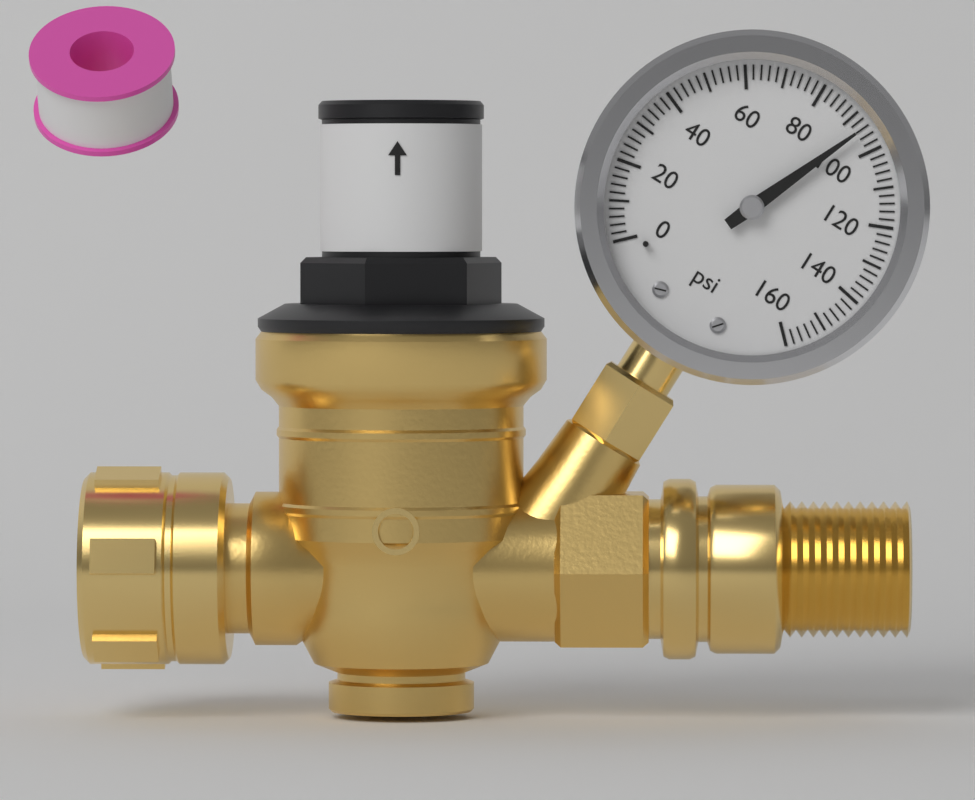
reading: 94 psi
